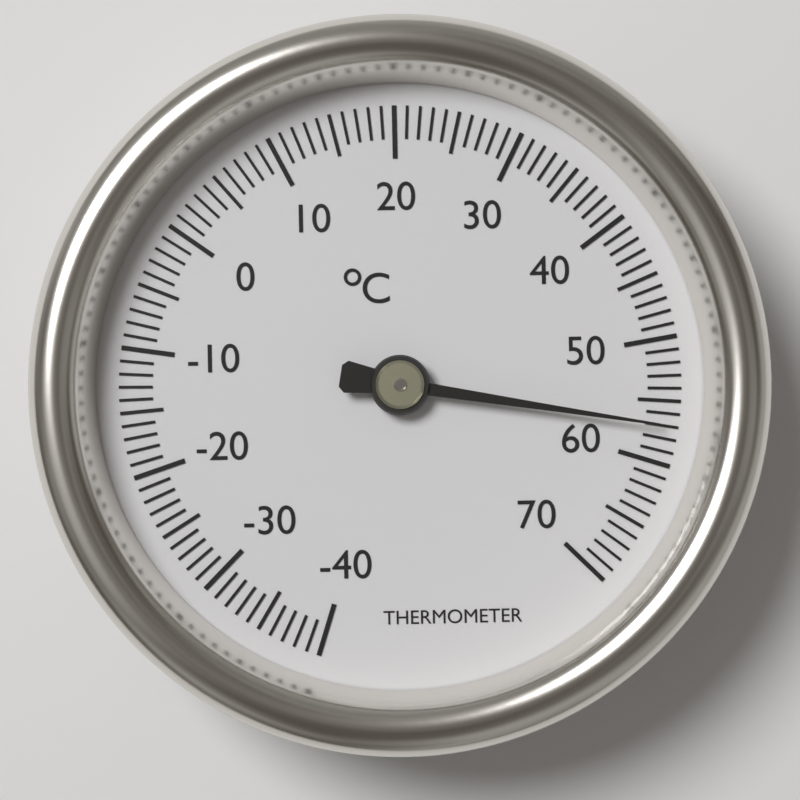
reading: 57 °C
